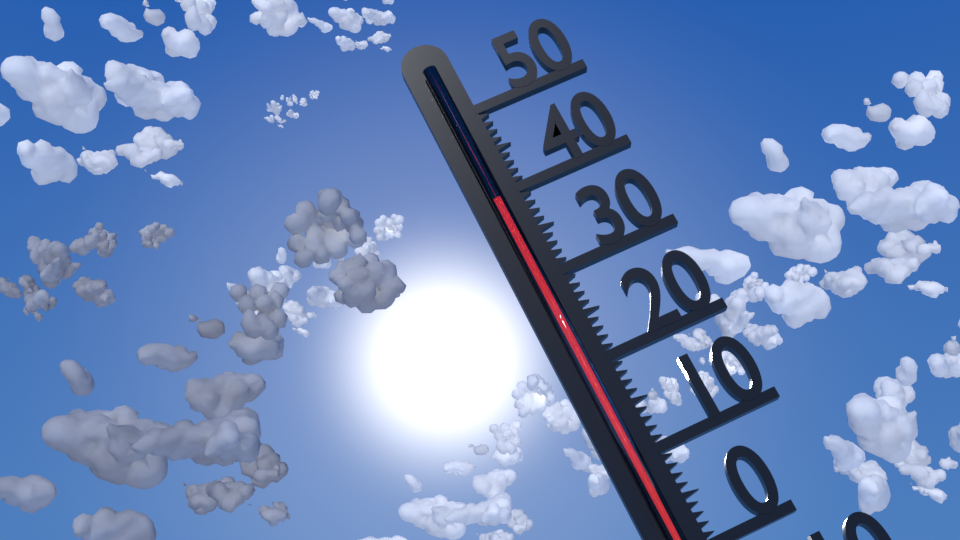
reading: 39 °C
